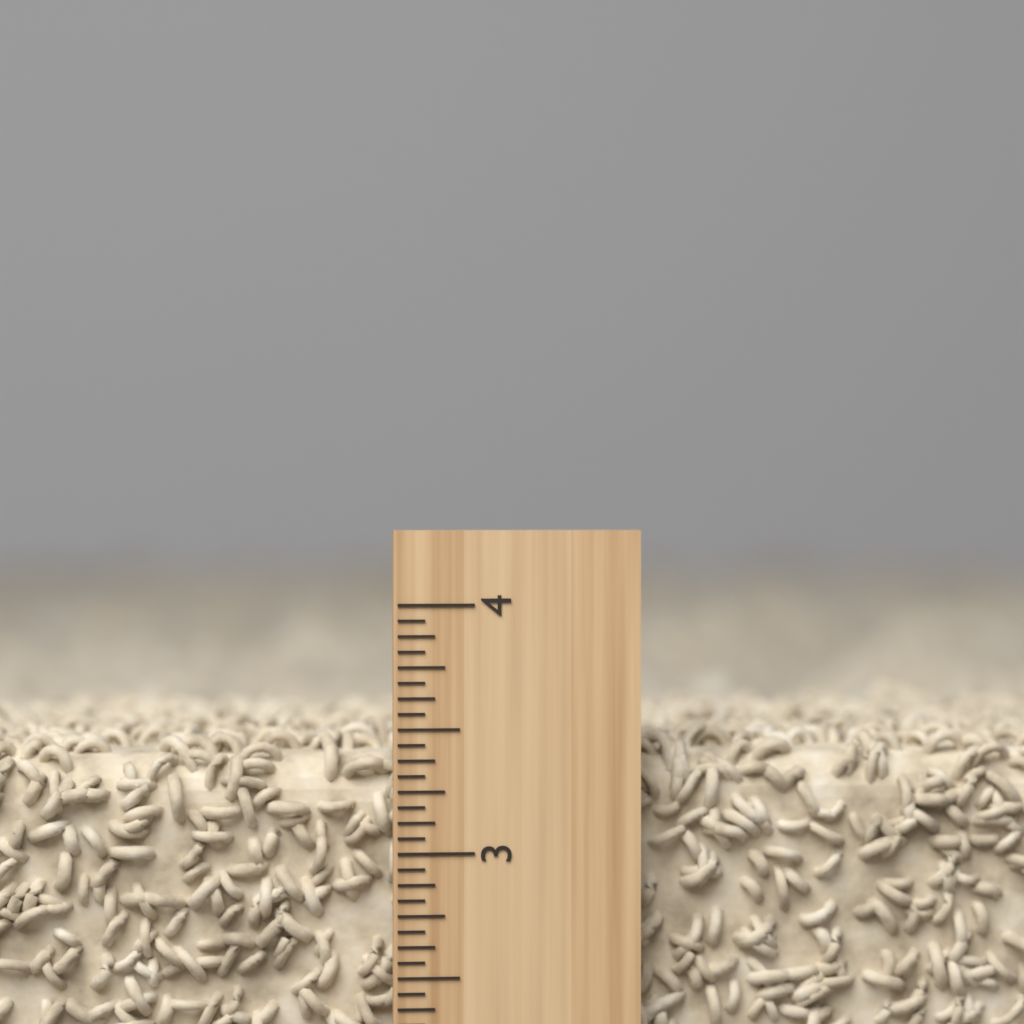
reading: 3.5000 inch
